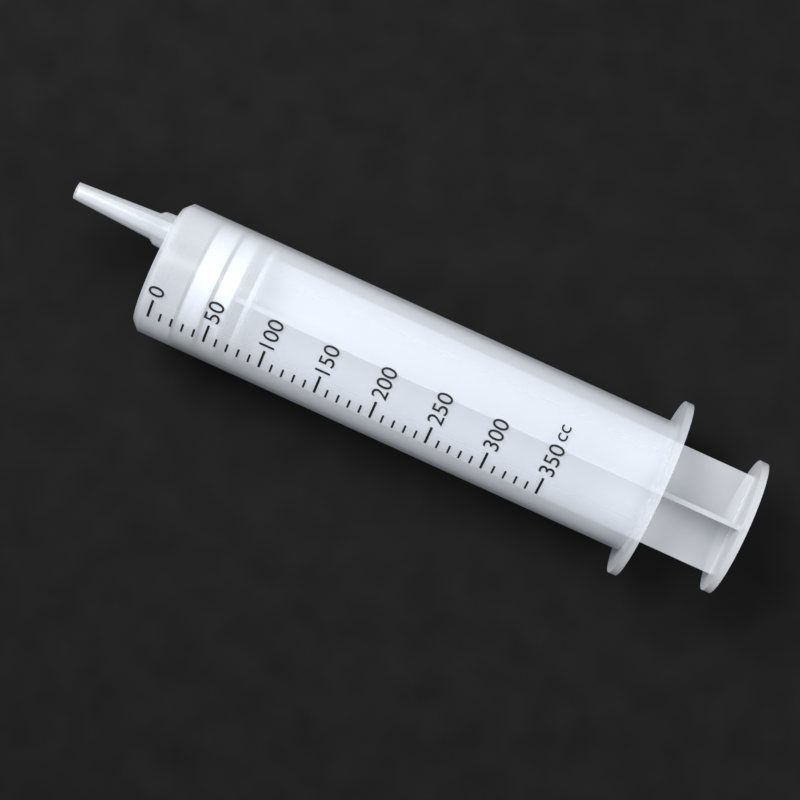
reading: 20 cc
